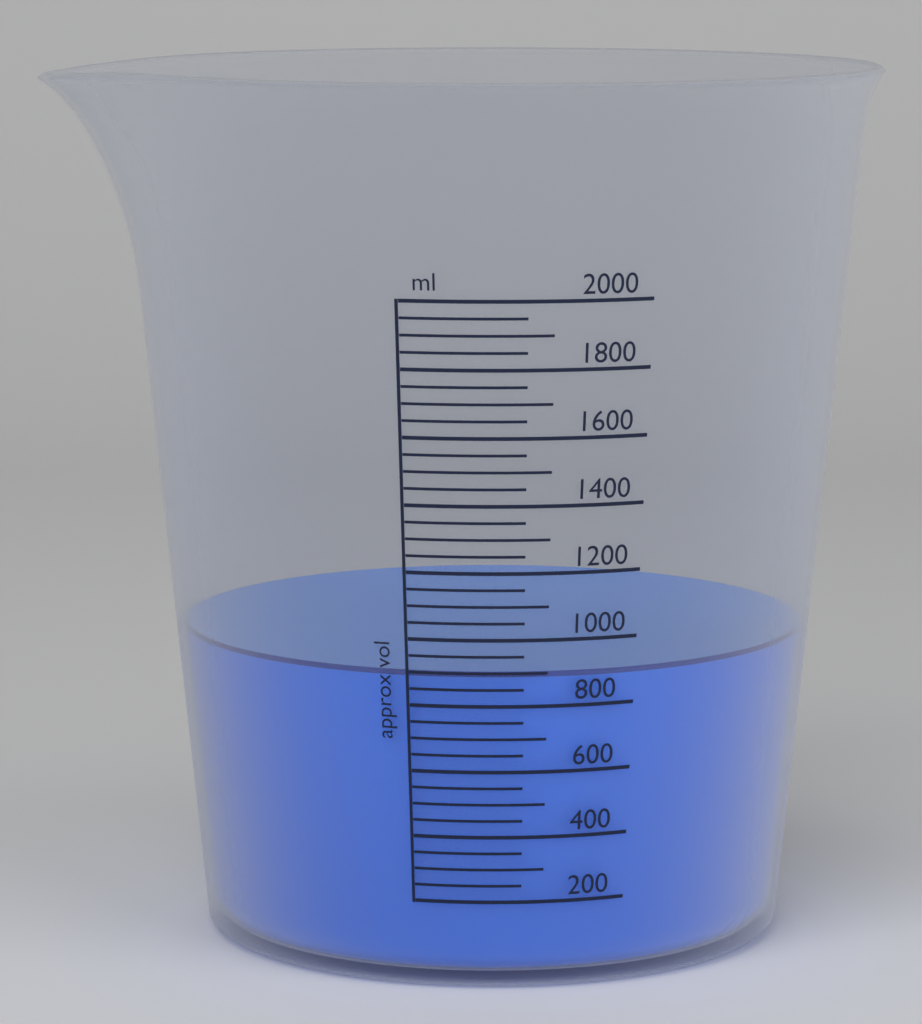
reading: 900 ml
